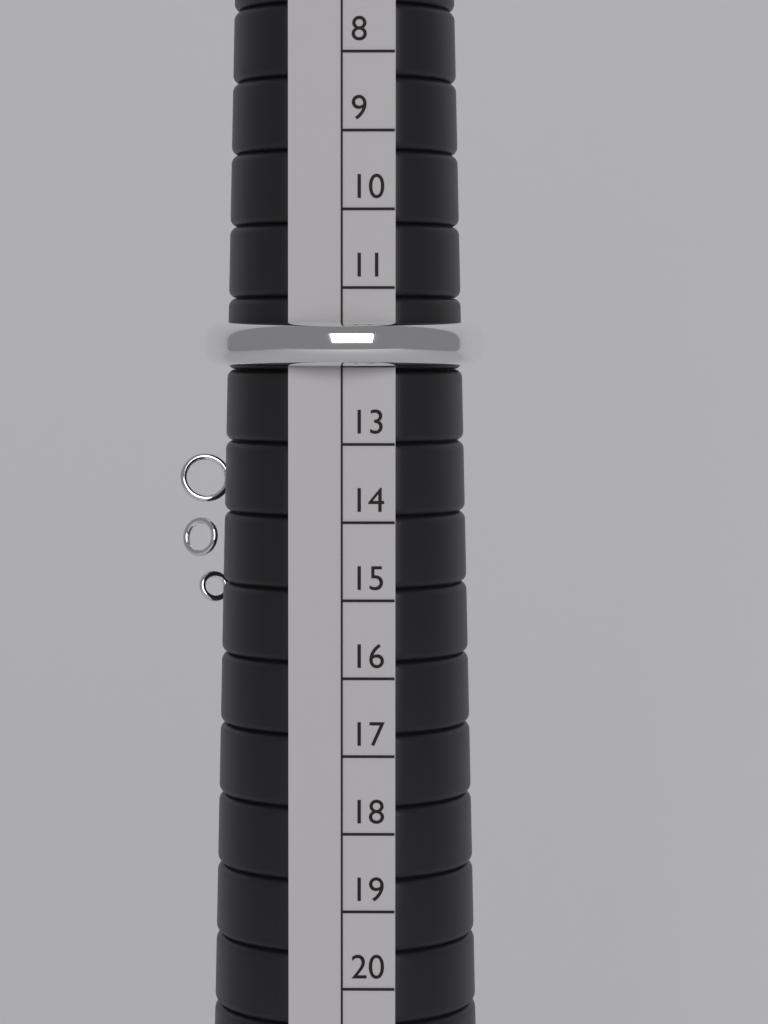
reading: 12 (no unit)
